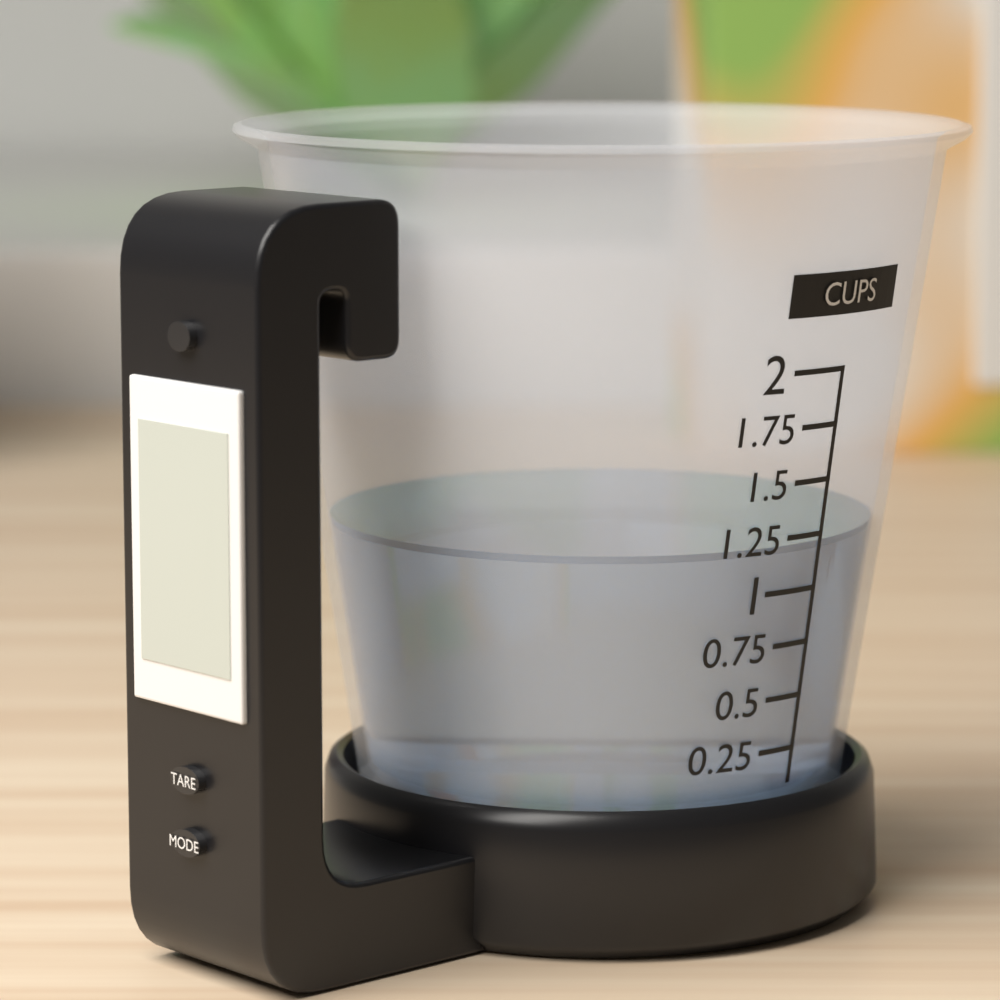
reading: 1.20 cups
